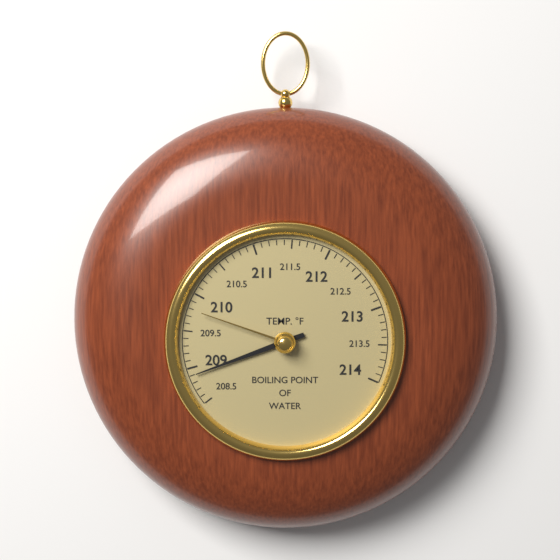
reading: 208.9 °F
